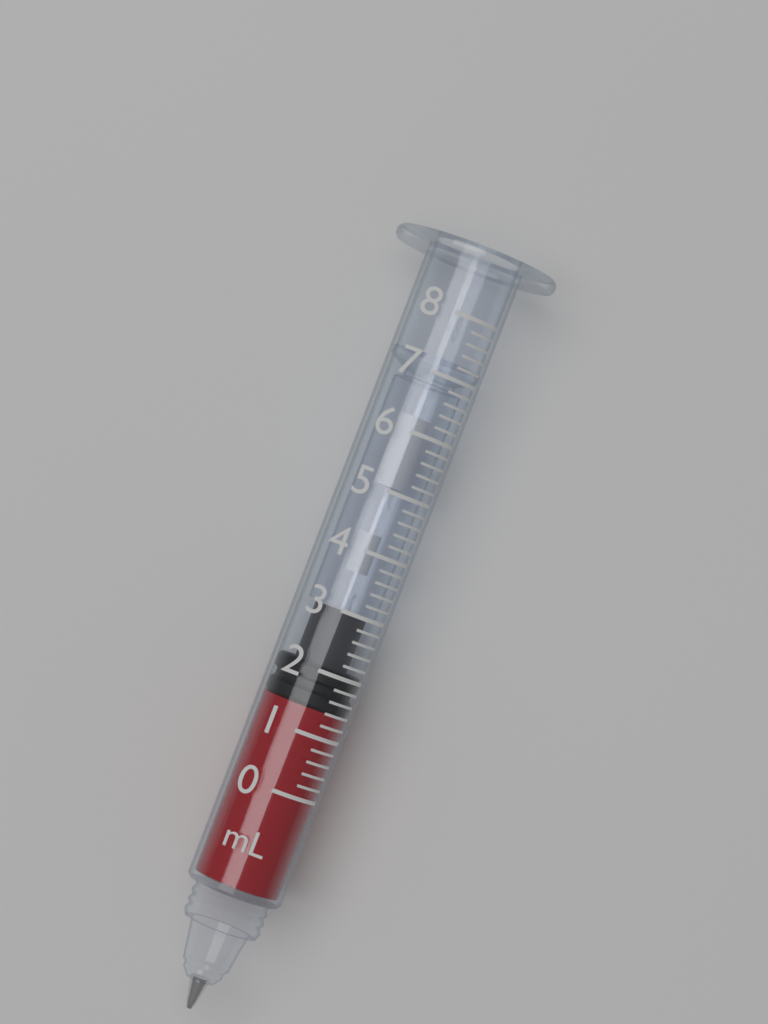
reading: 1.4 mL
